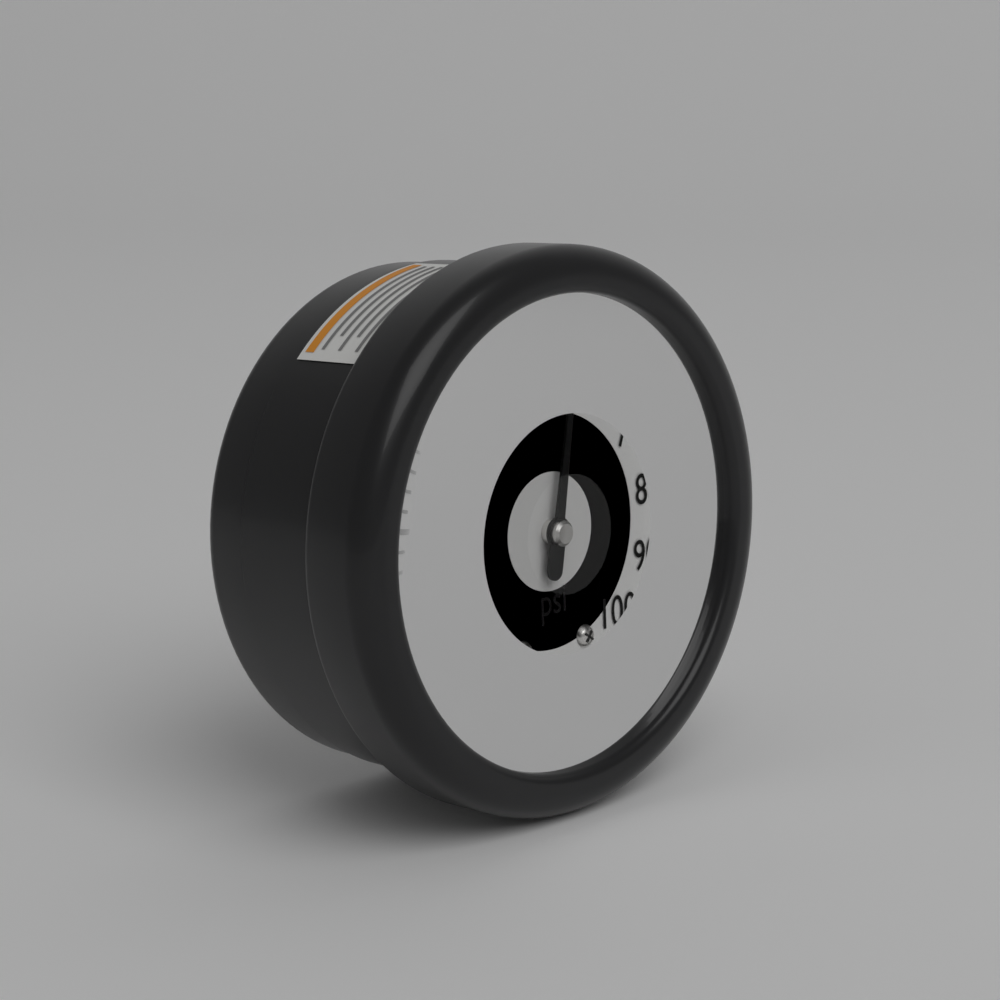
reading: 54 psi
